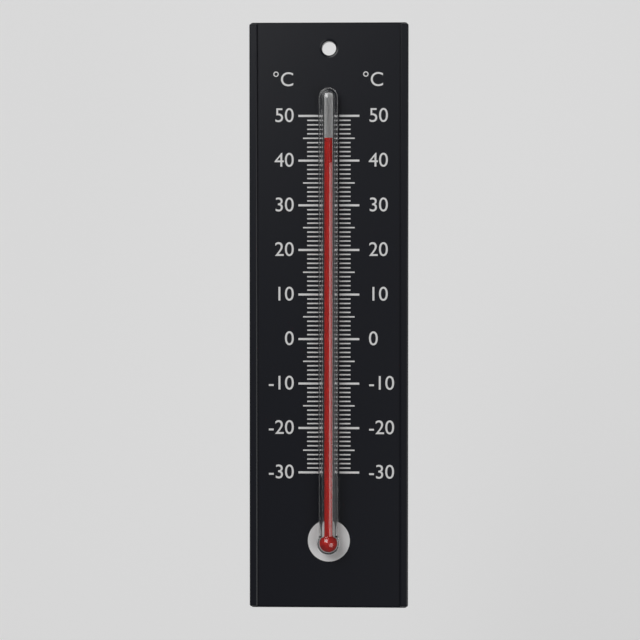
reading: 45 °C
